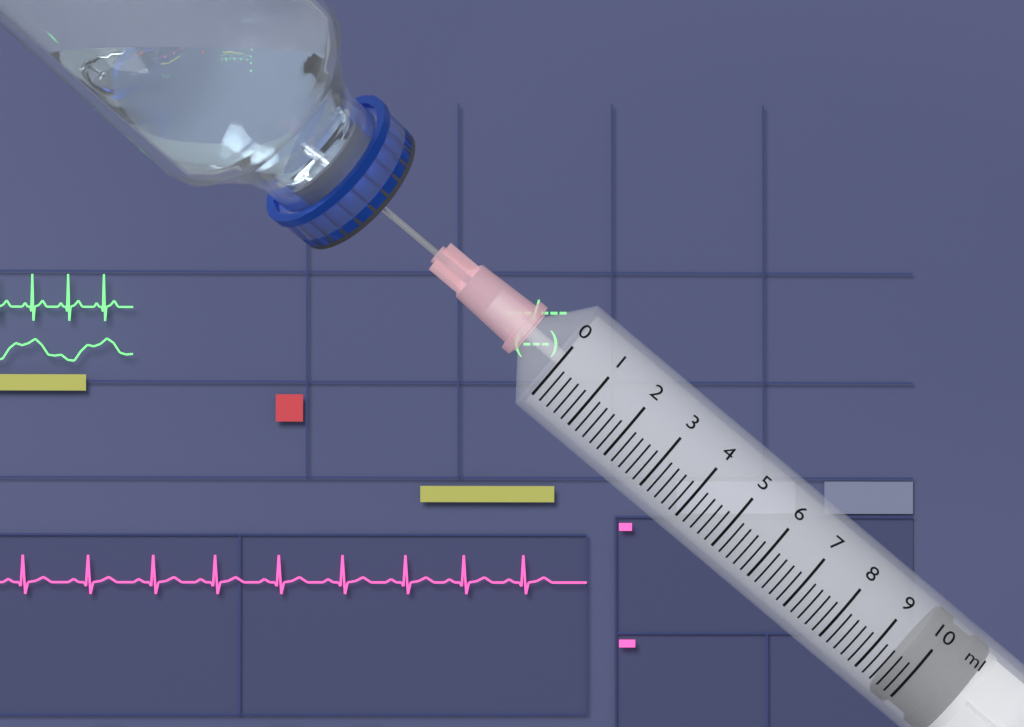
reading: 9.6 ml
